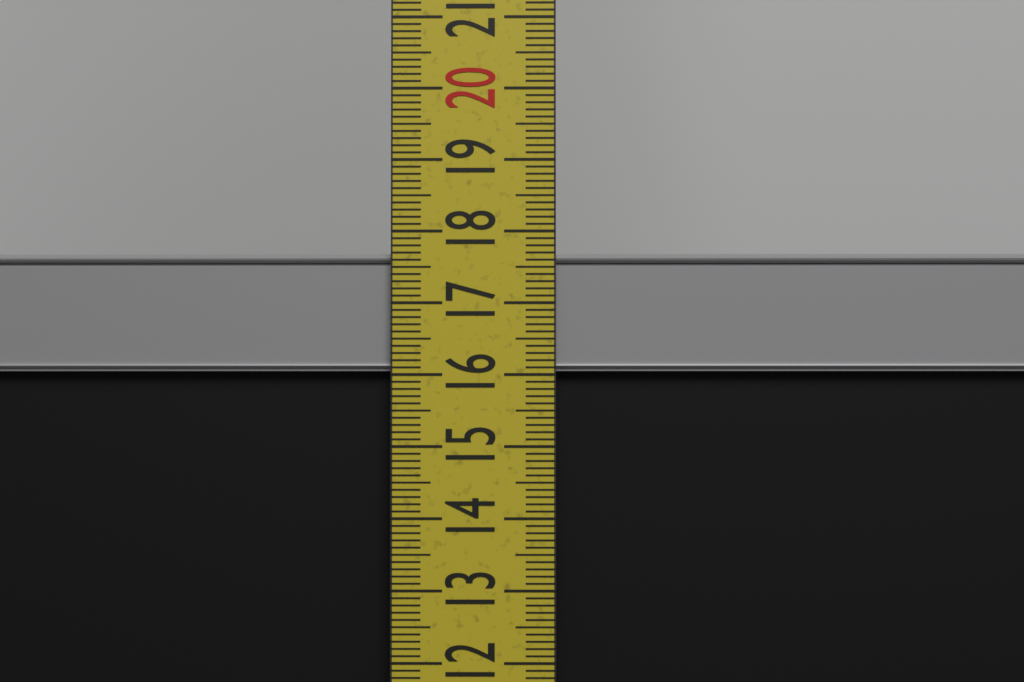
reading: 17.7 cm
